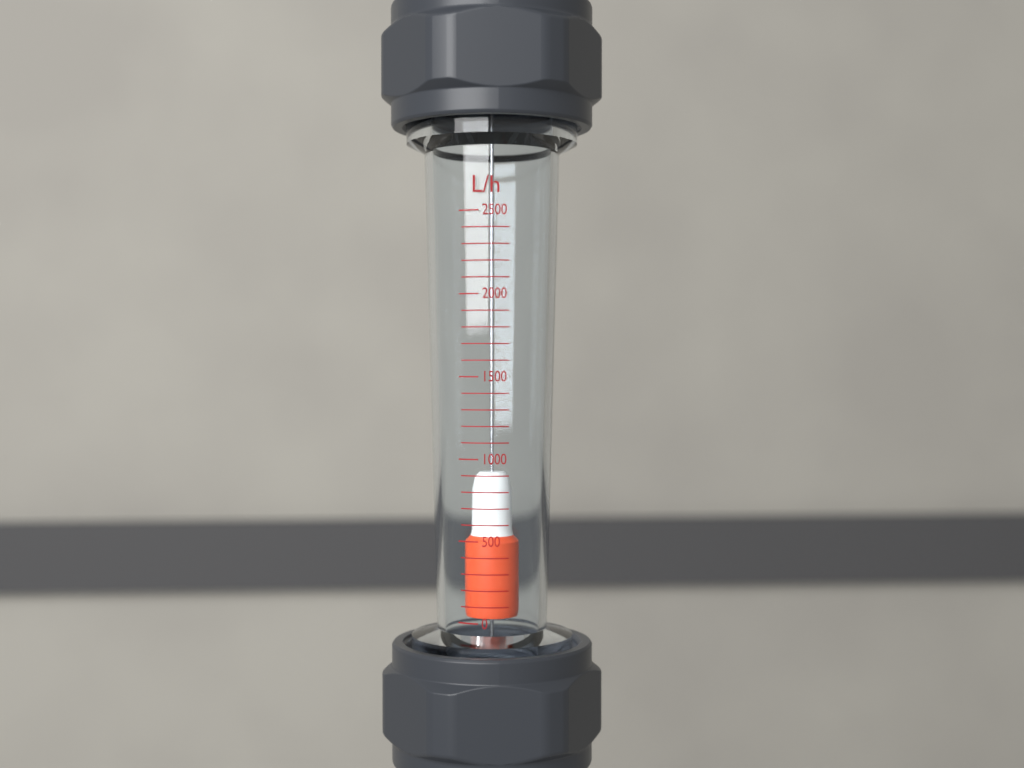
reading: 900 L/h
